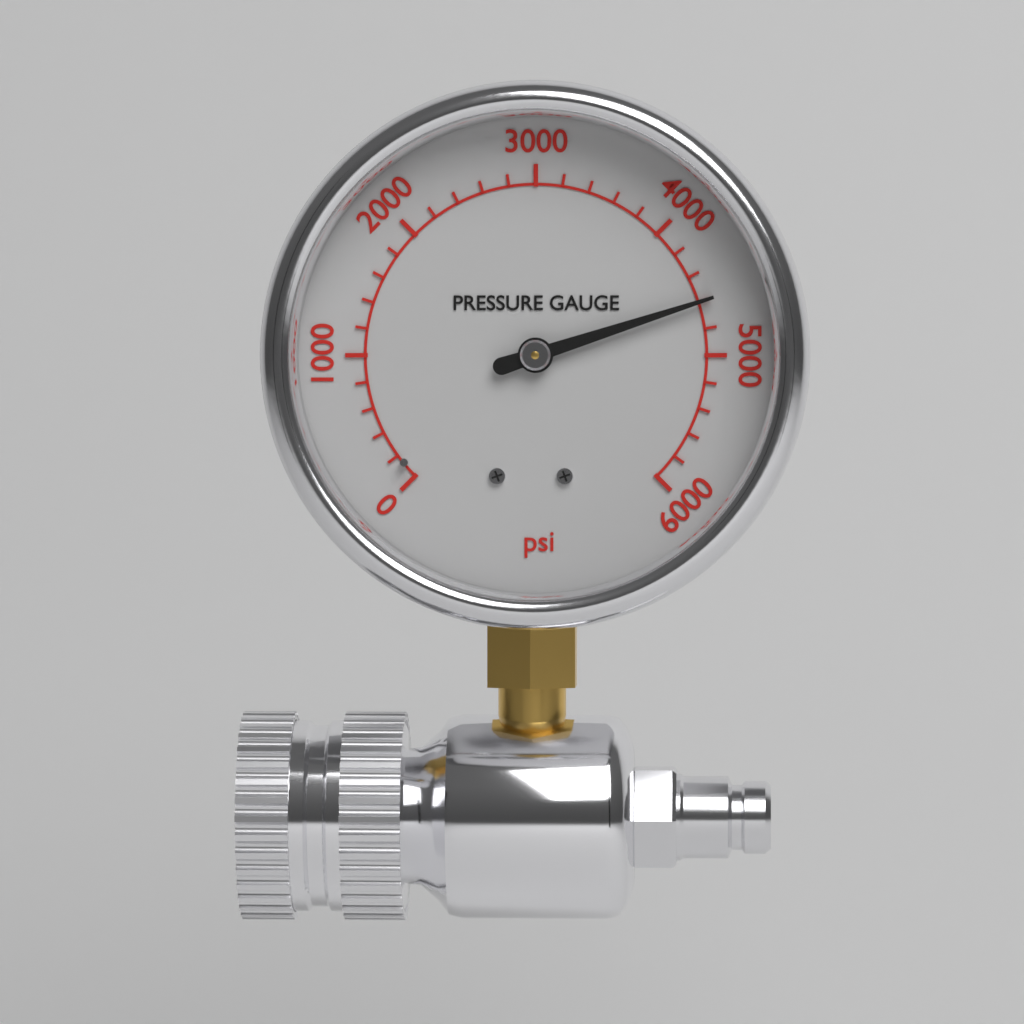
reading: 4600 psi
